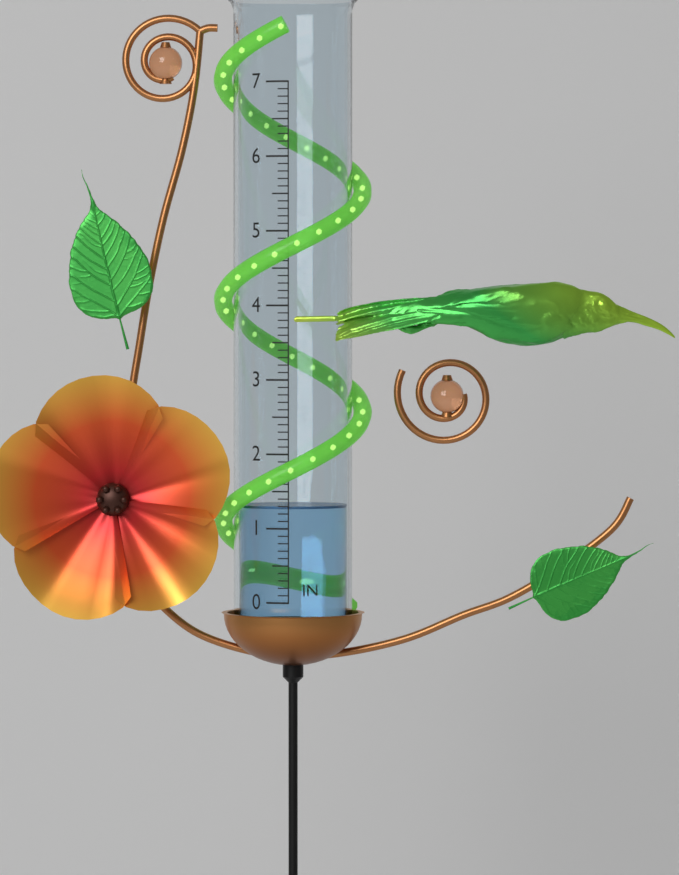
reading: 1.3 in
